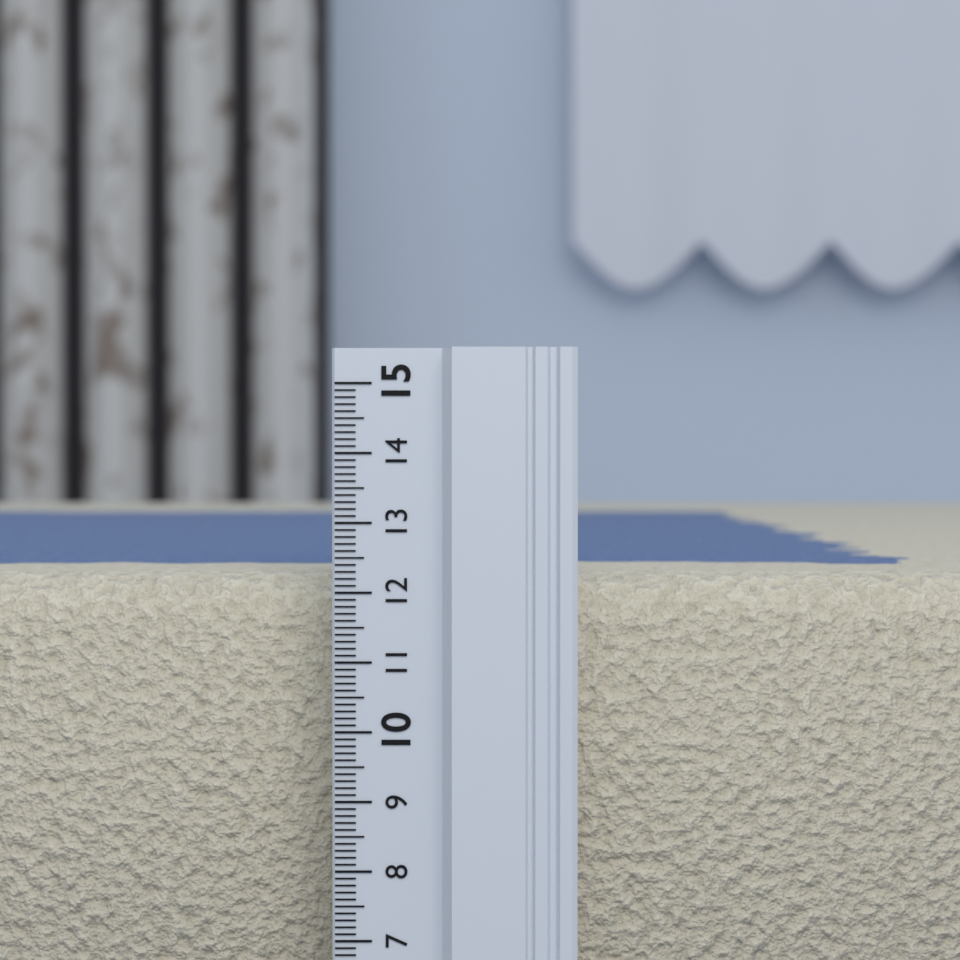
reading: 12.2 (no unit)
